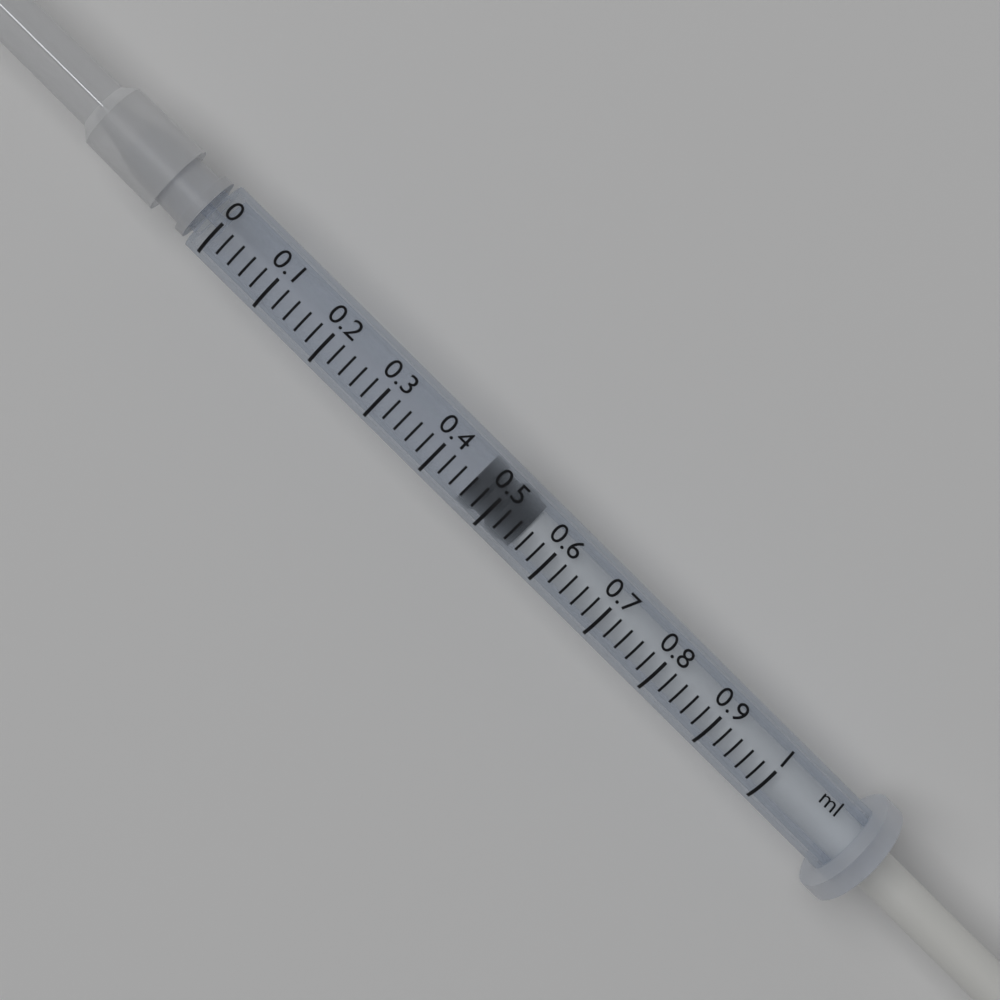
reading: 0.46 ml
